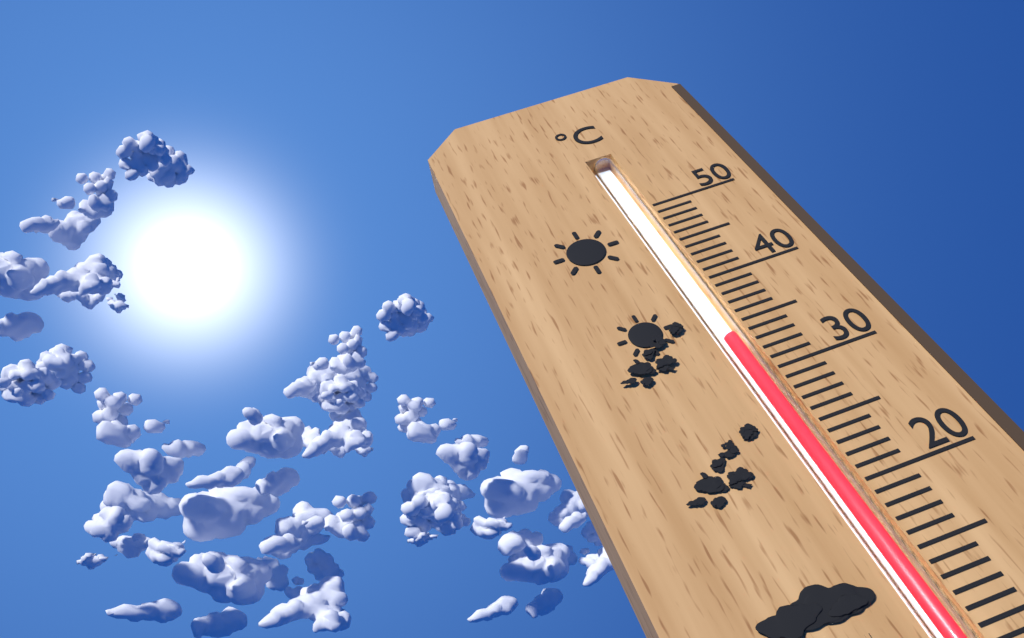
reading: 34 °C
